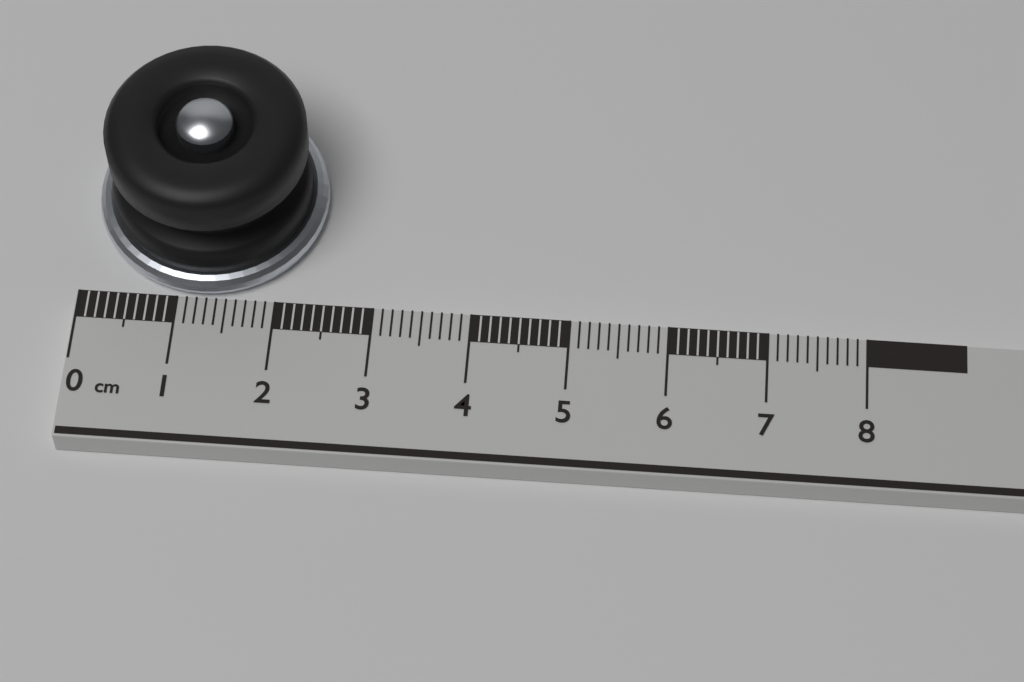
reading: 2.4 cm
